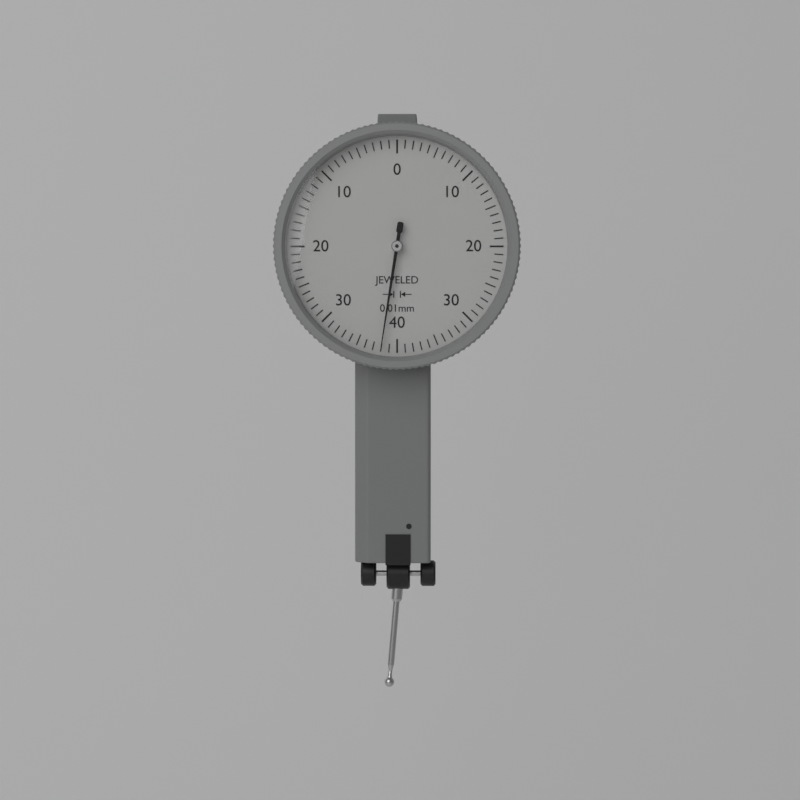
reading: 0.38 mm
